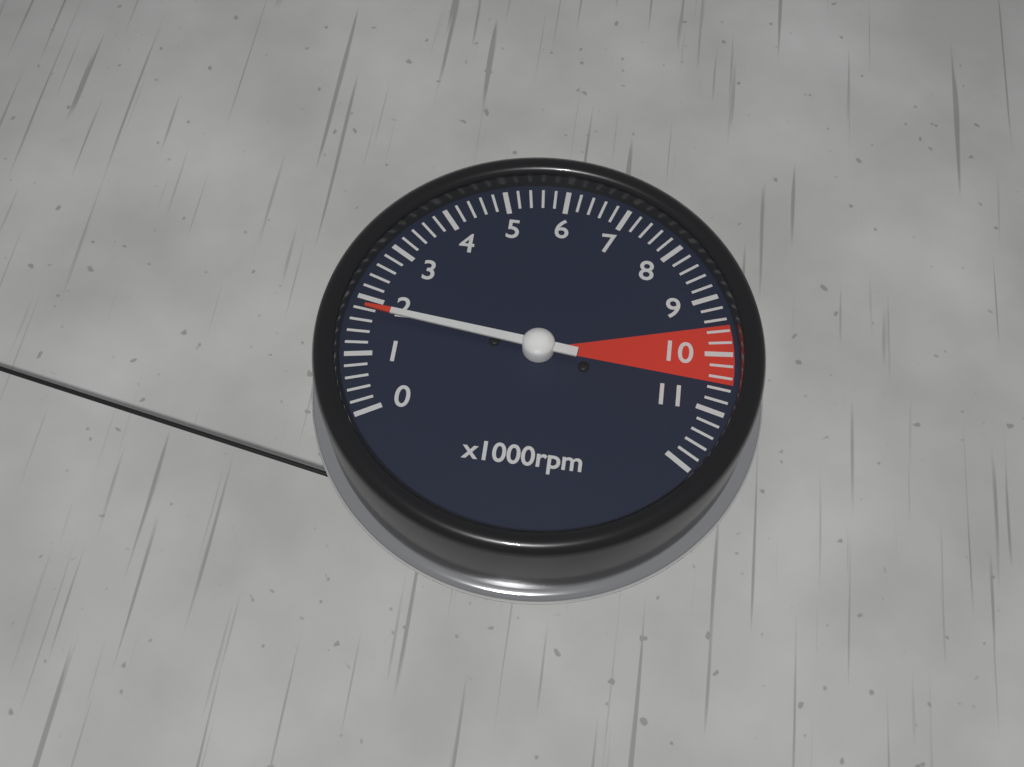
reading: 1800 rpm
